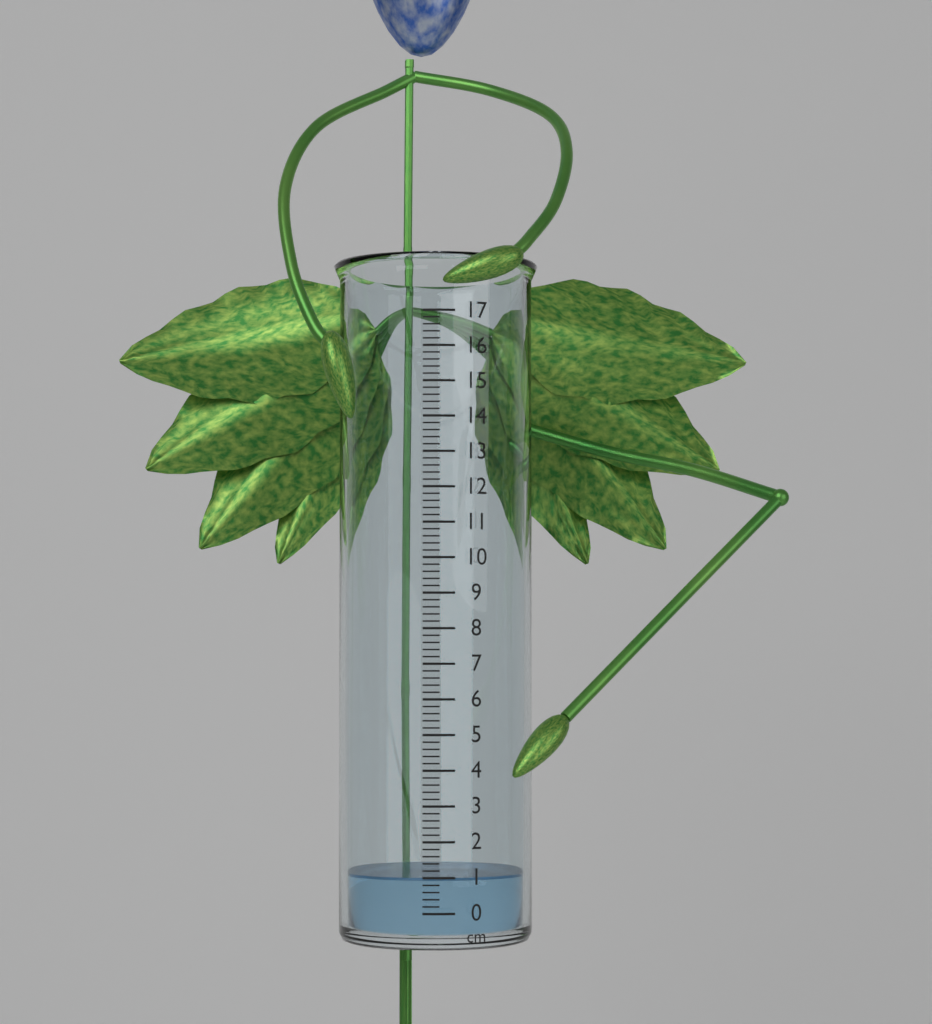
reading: 1.0 cm
